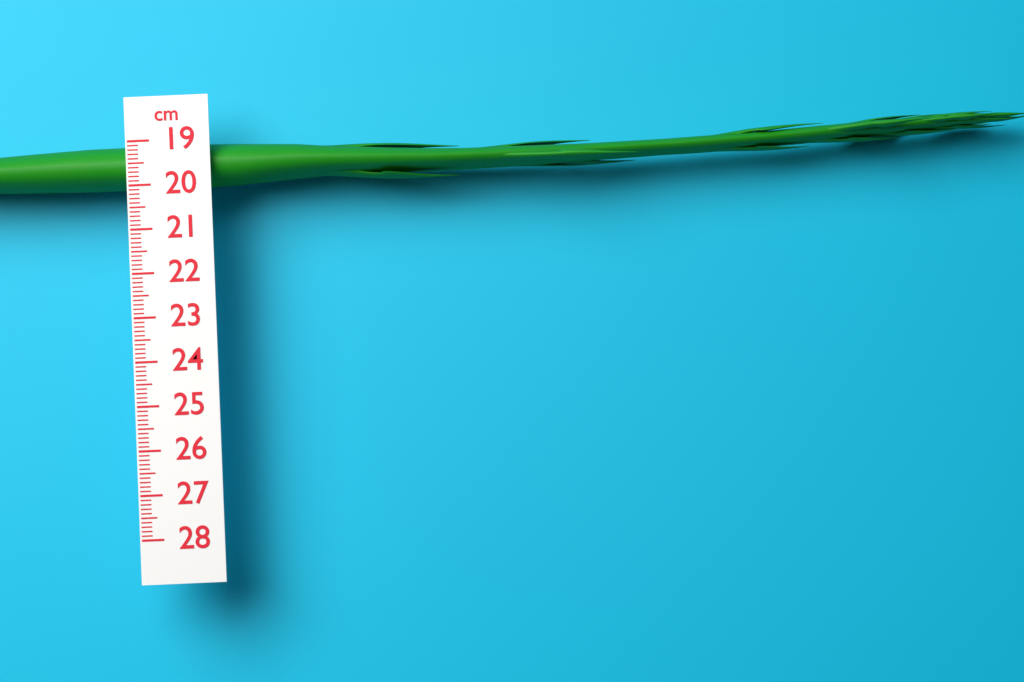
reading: 20.0 cm
